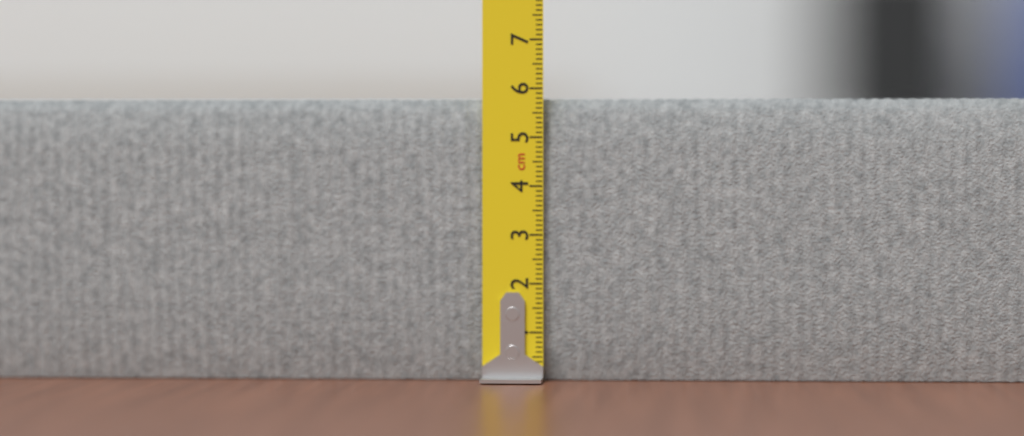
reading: 5.8 cm
